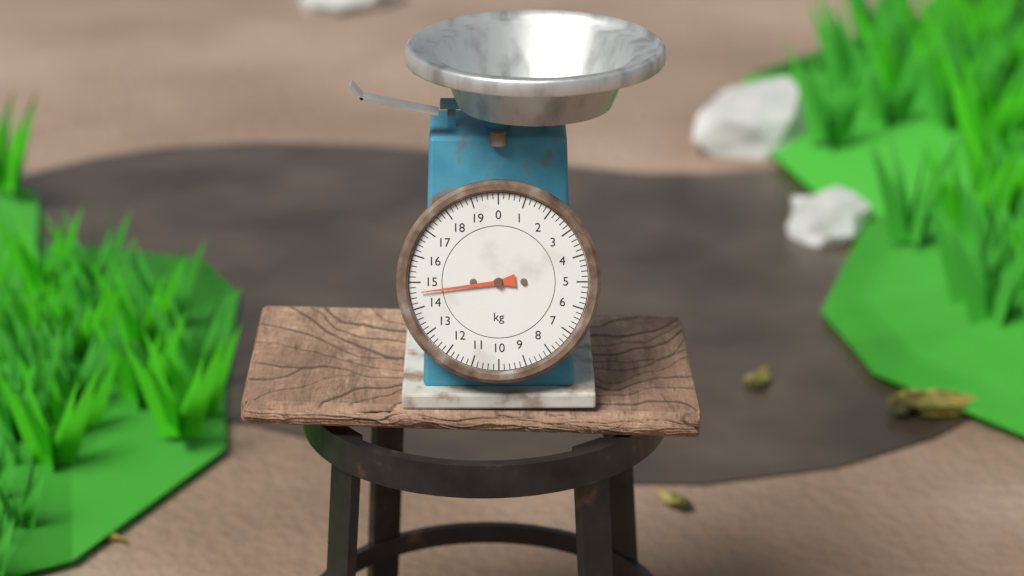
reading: 14.6 kg
